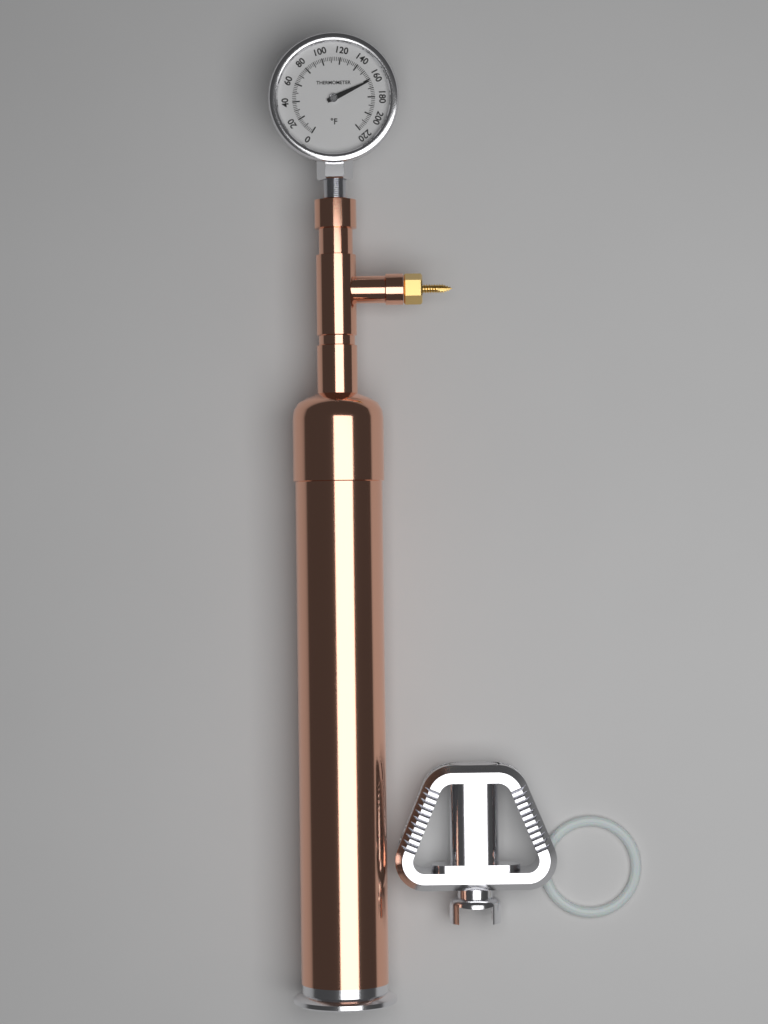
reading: 162 °F
